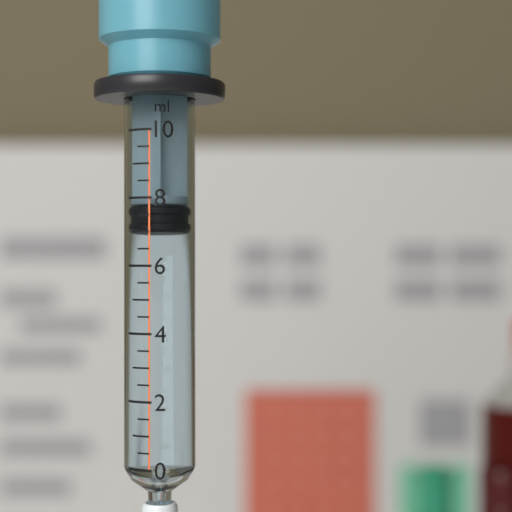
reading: 7.0 ml
